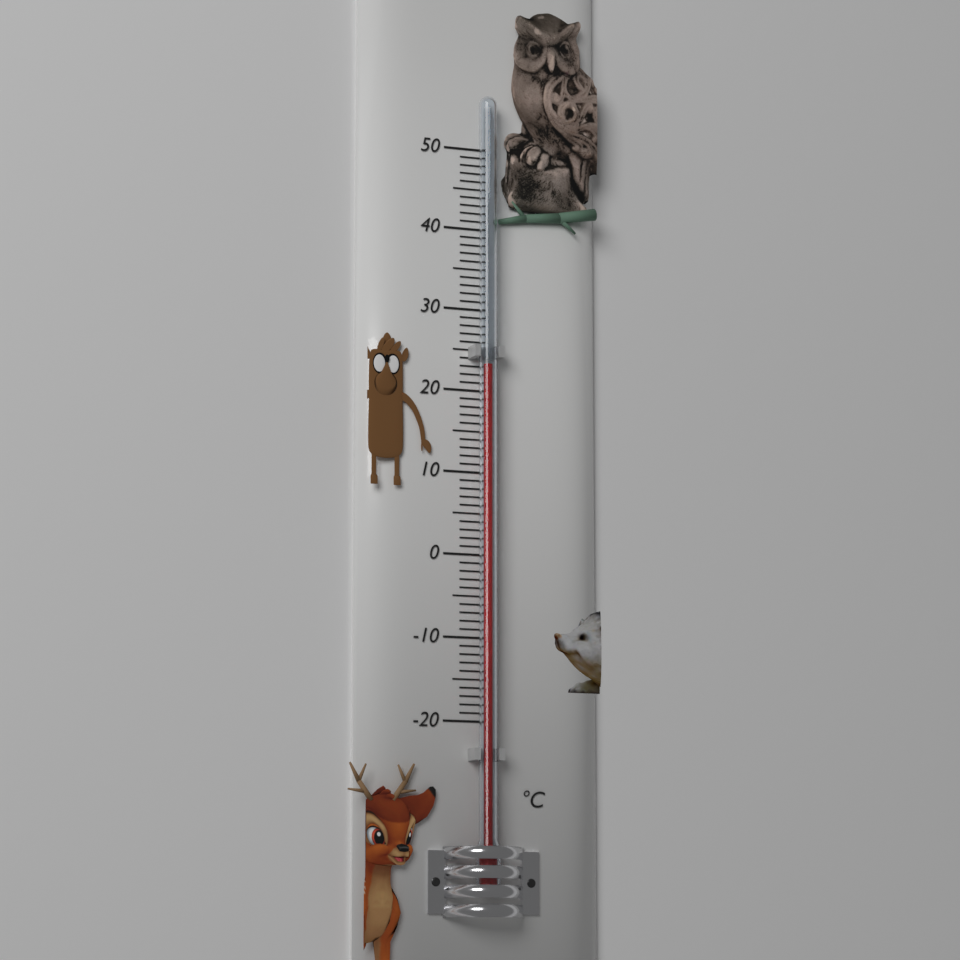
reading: 23 °C
